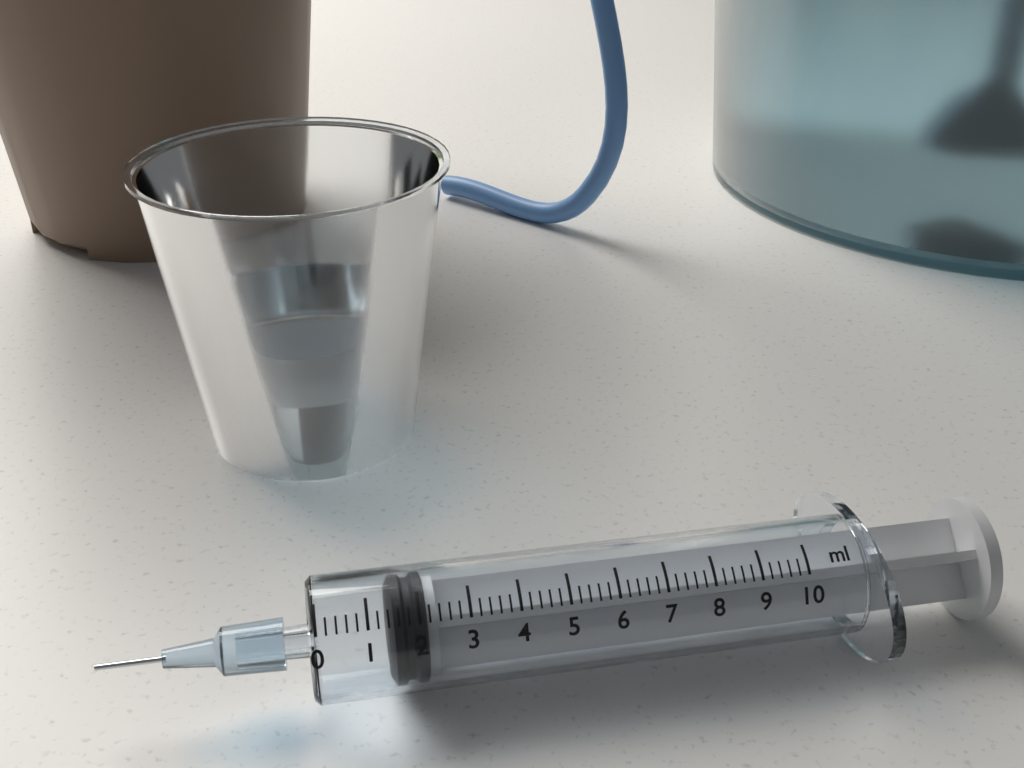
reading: 1.4 ml
